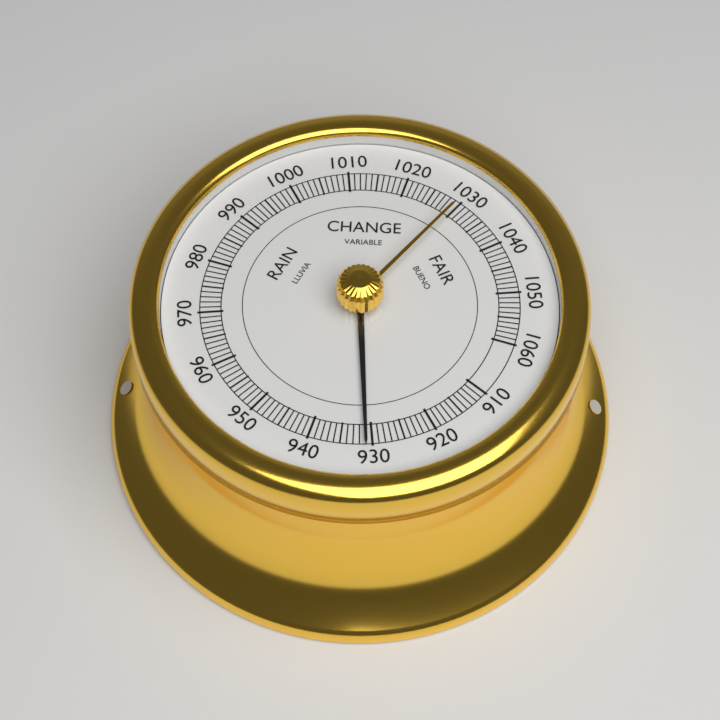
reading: 931 (no unit)
